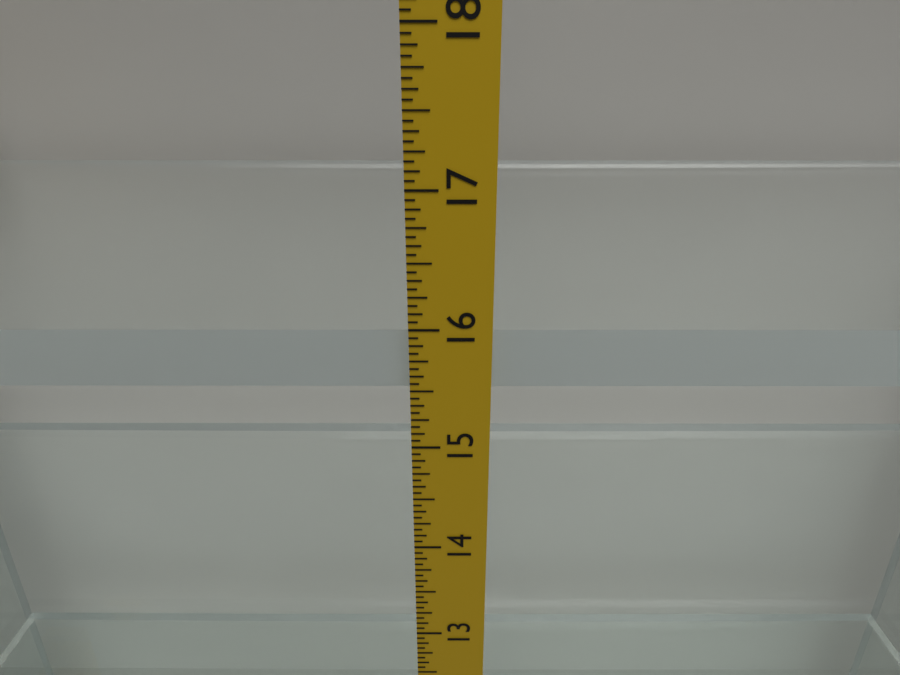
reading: 15.9375 in
